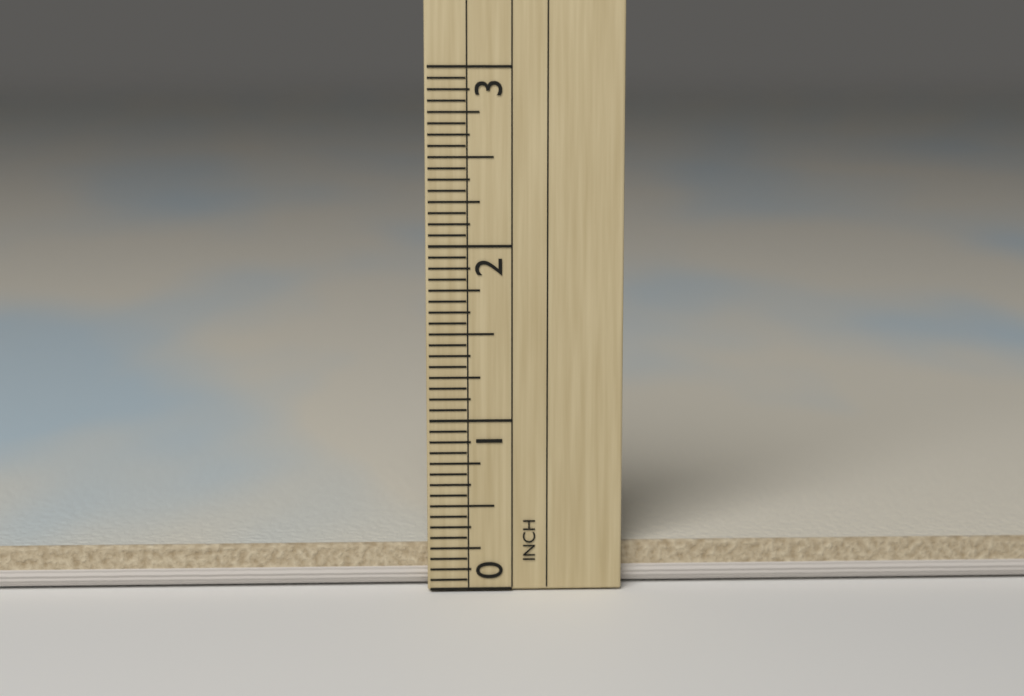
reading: 0.2500 in
